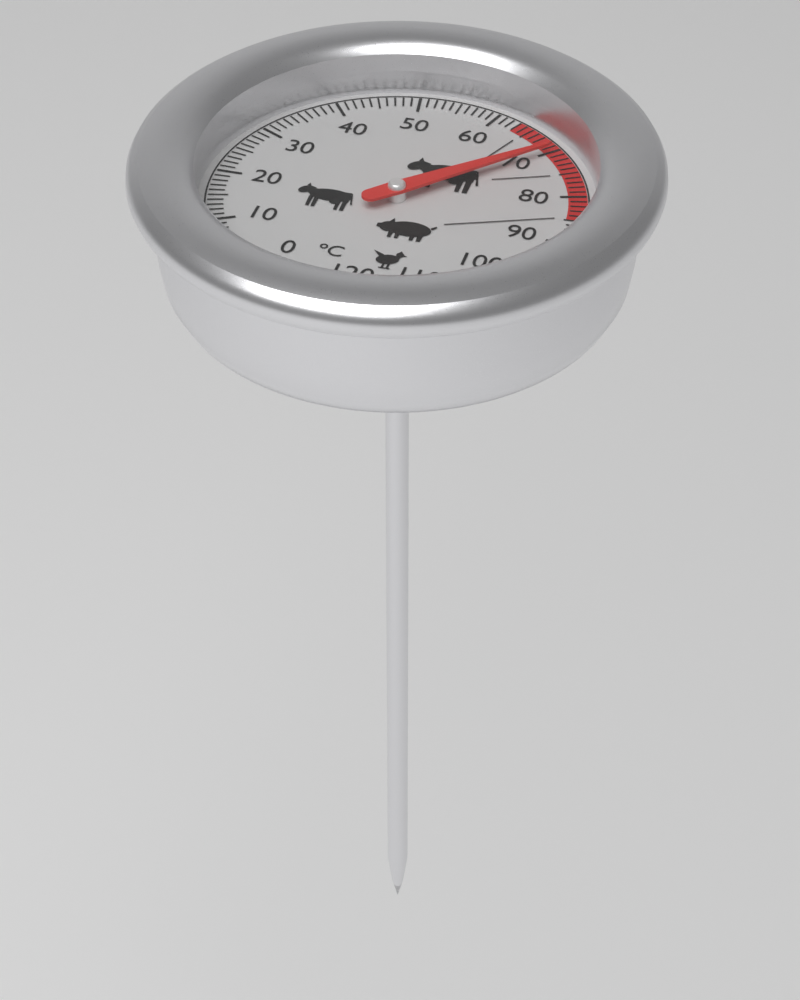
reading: 70 °C
